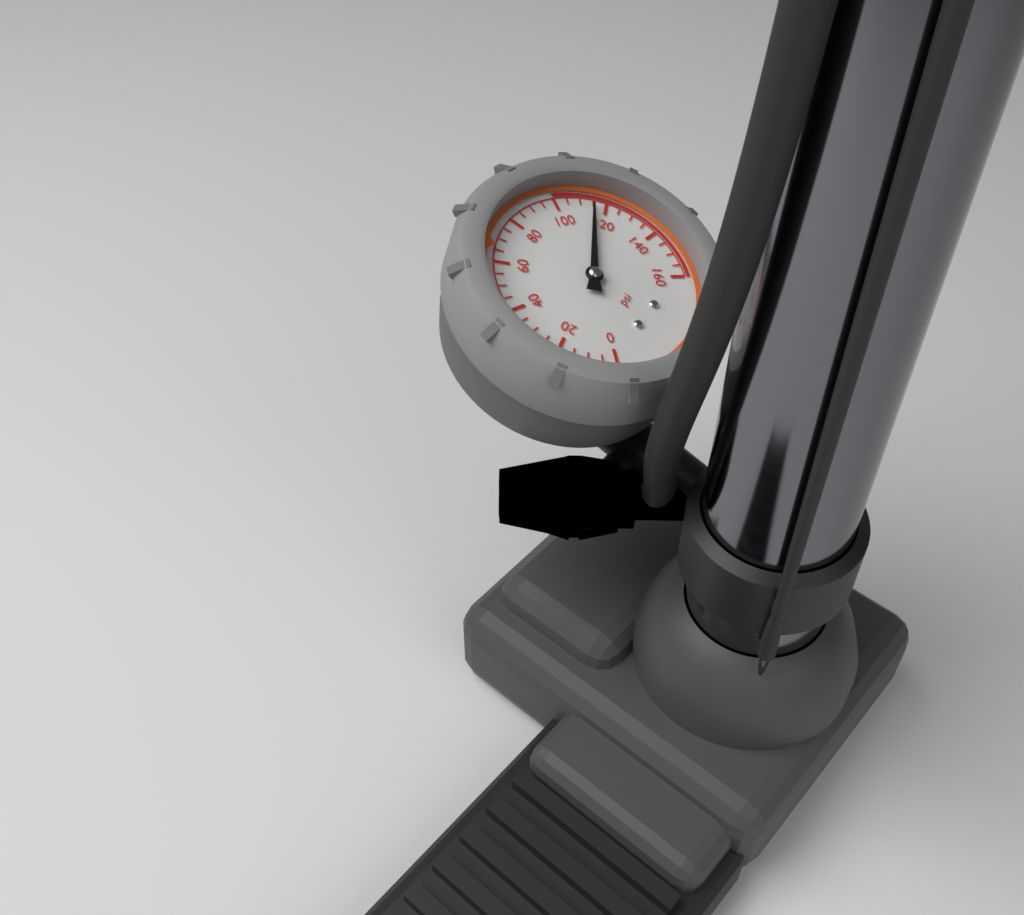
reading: 115 psi
